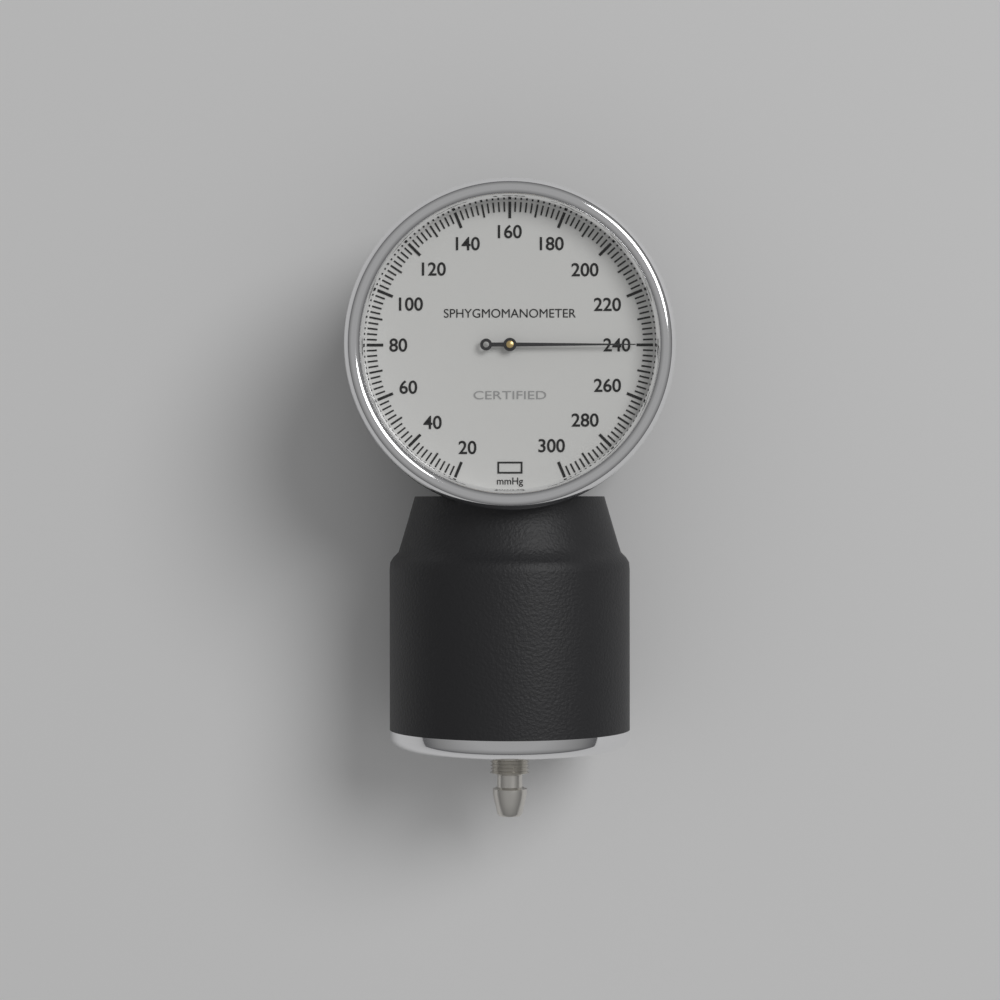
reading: 240 mmHg
